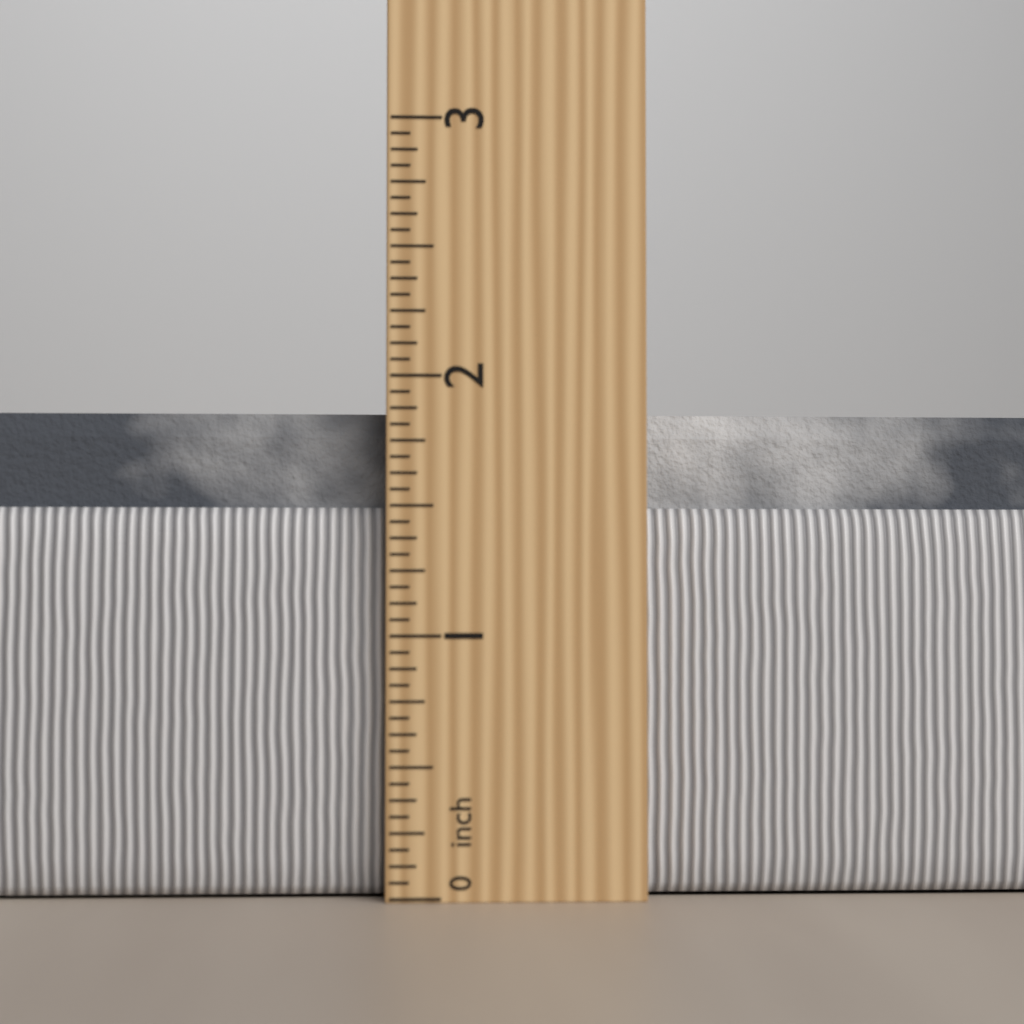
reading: 1.8750 in
